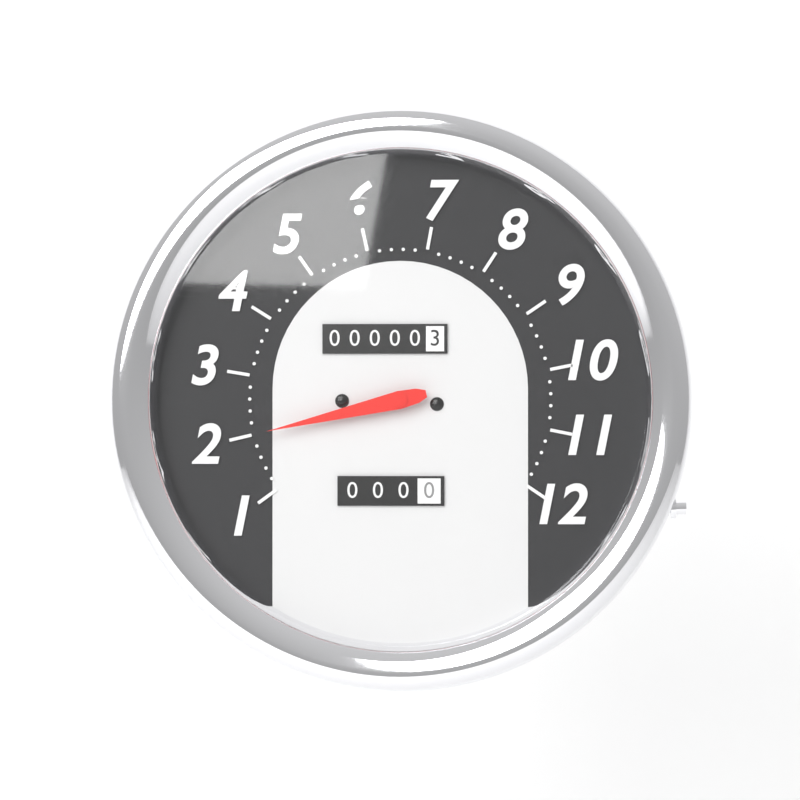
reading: 2.0 (no unit)
